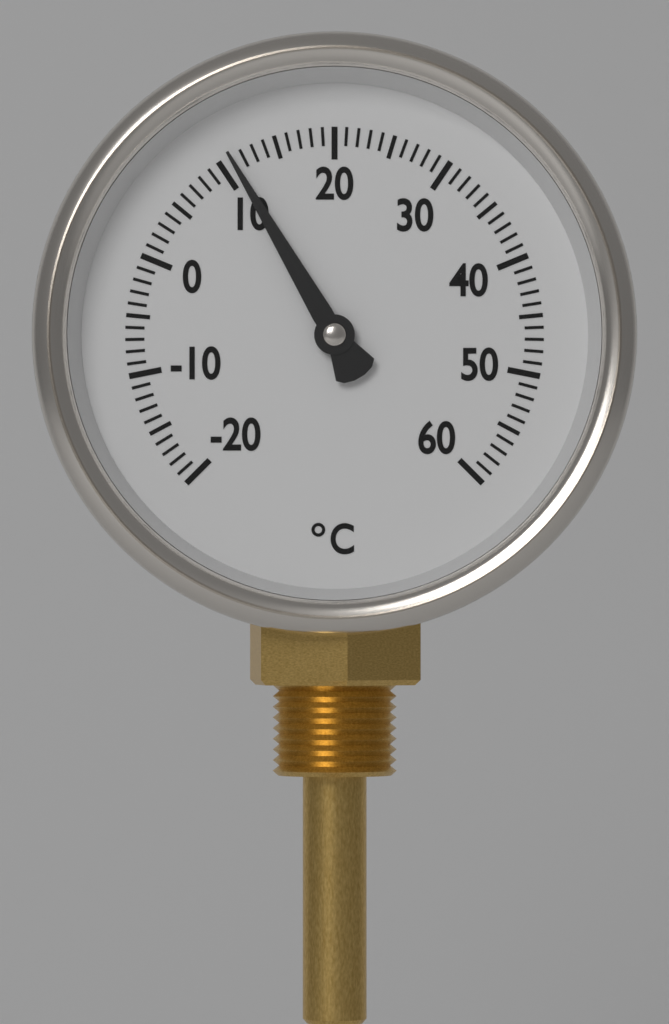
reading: 11 °C
